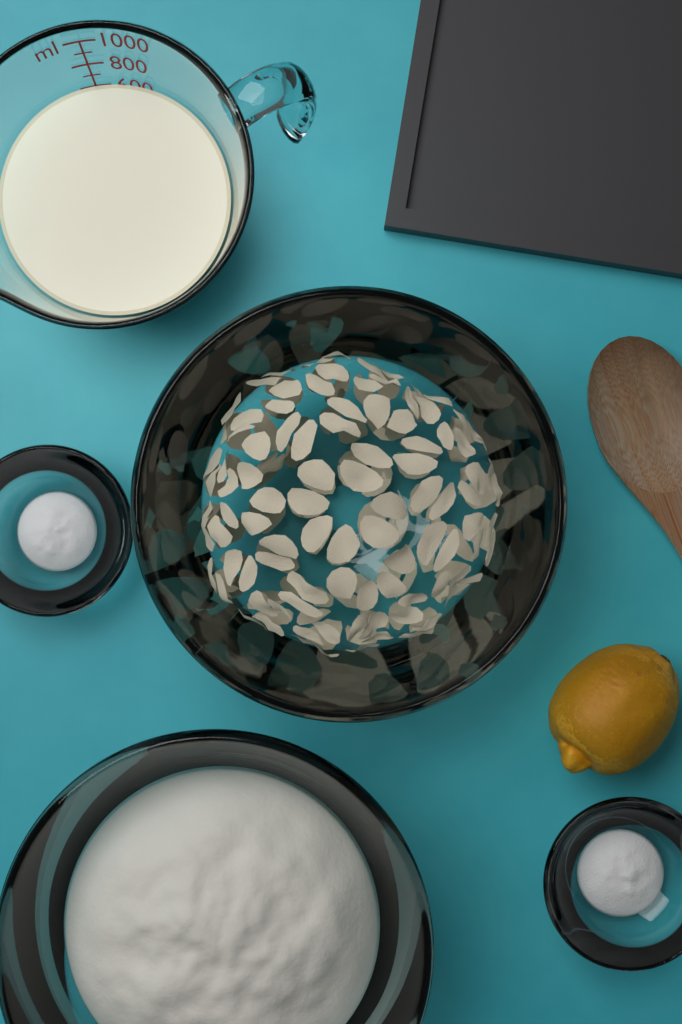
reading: 600 ml
